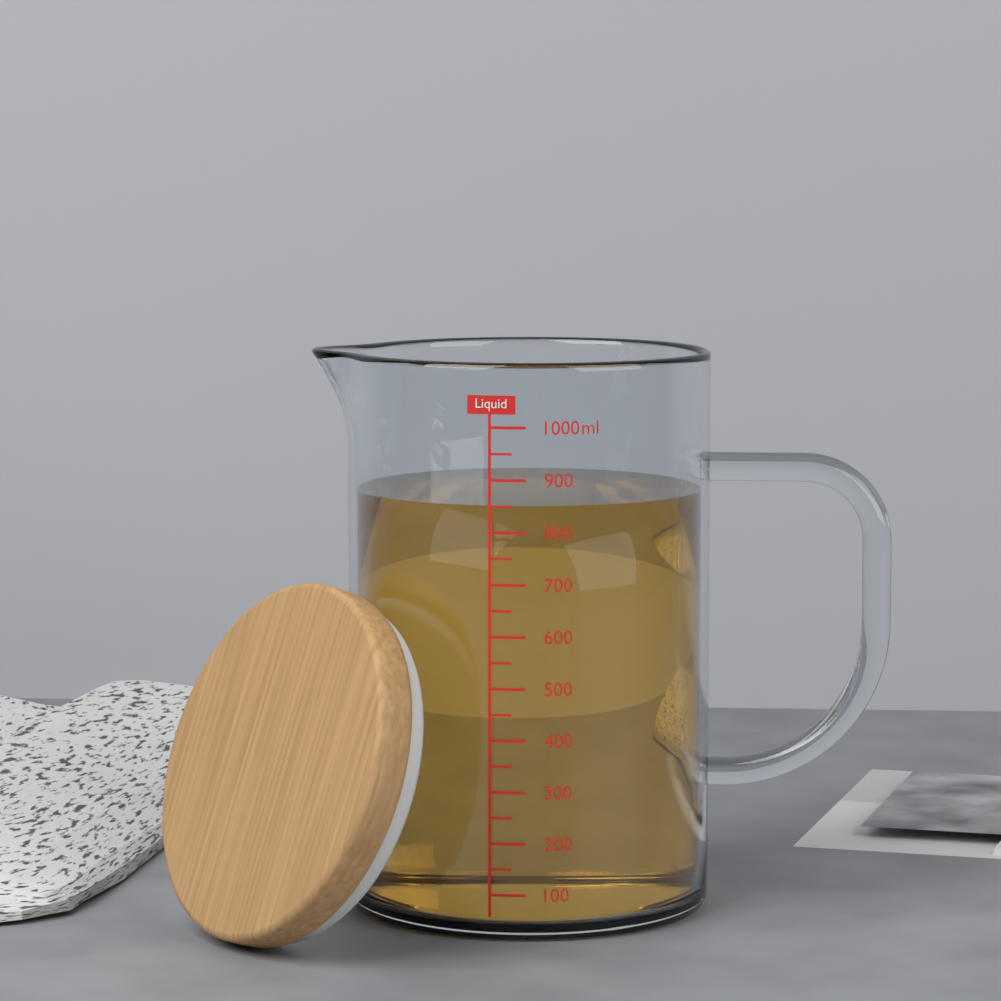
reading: 850 ml
